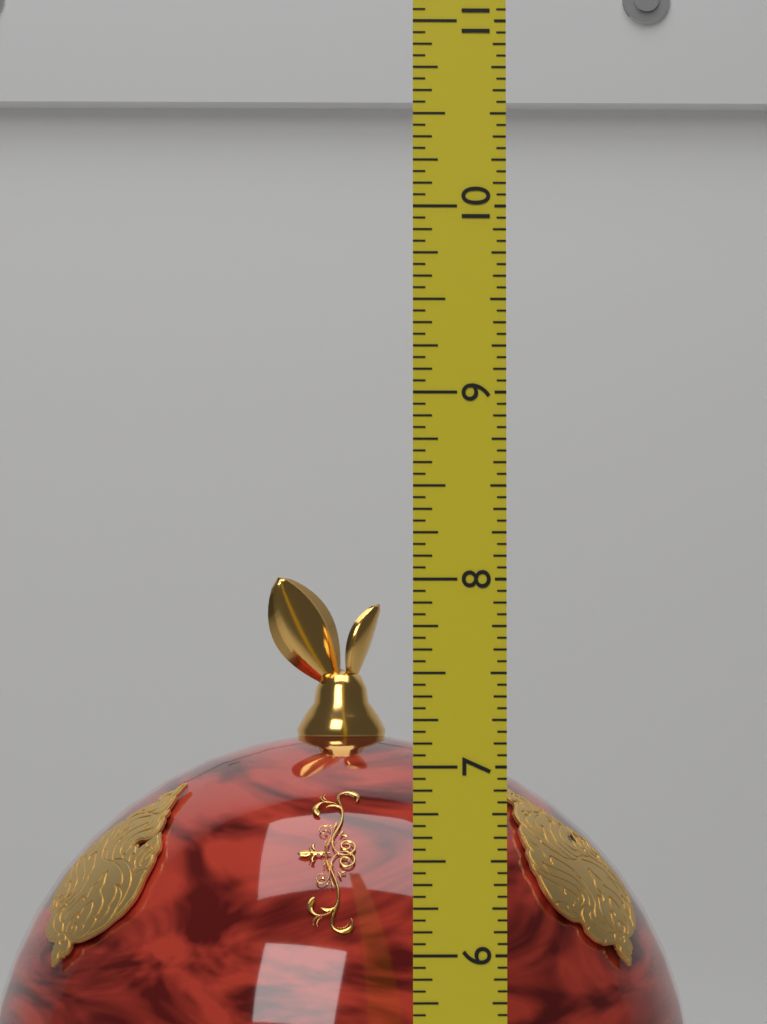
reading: 8.0625 (no unit)
